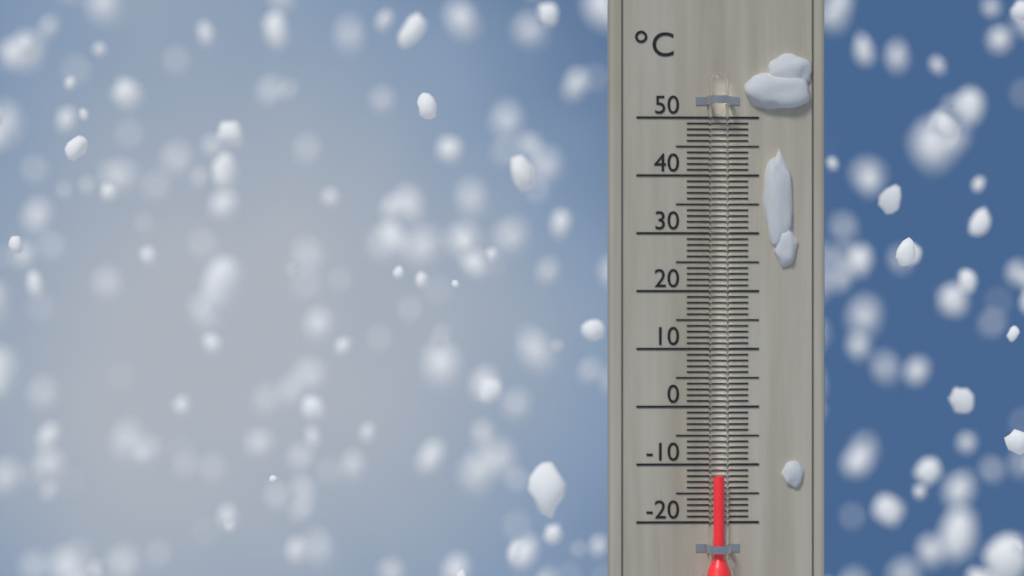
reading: -12 °C
